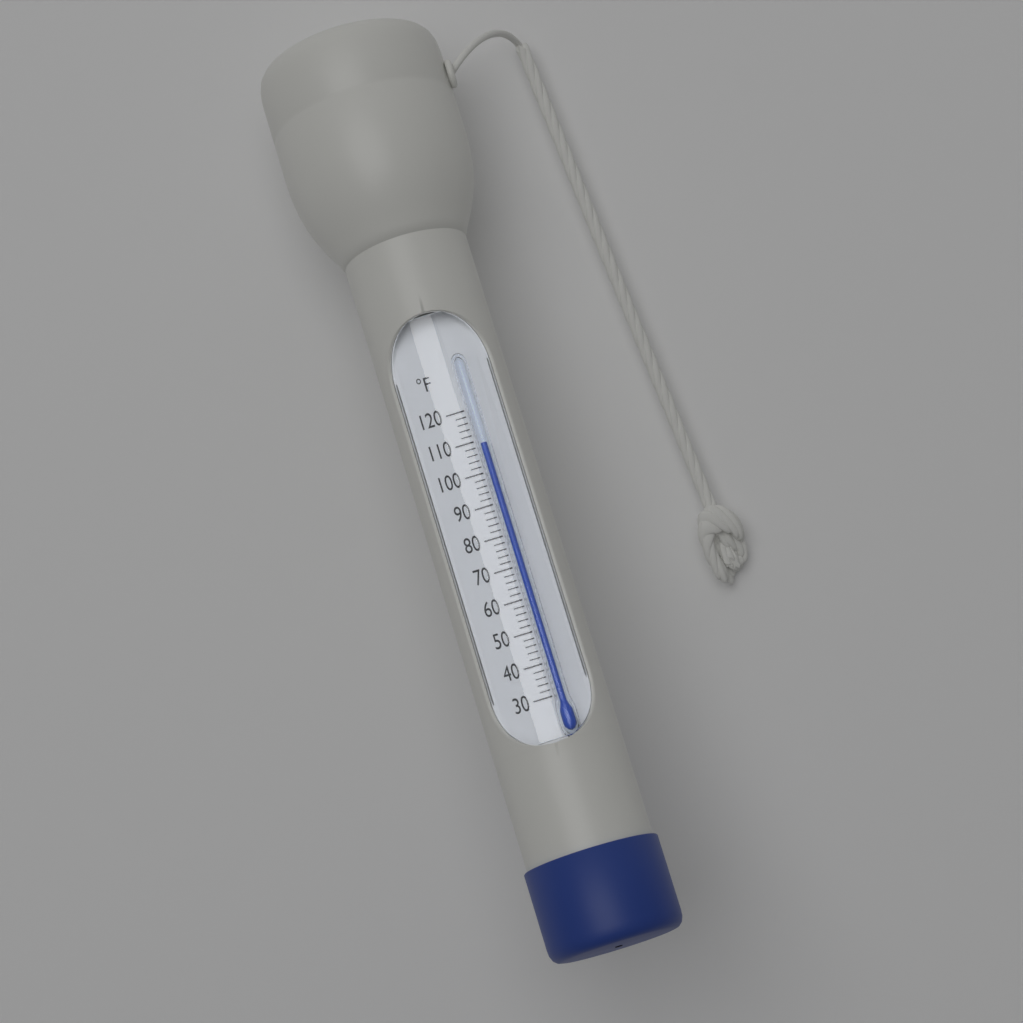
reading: 108 °F
